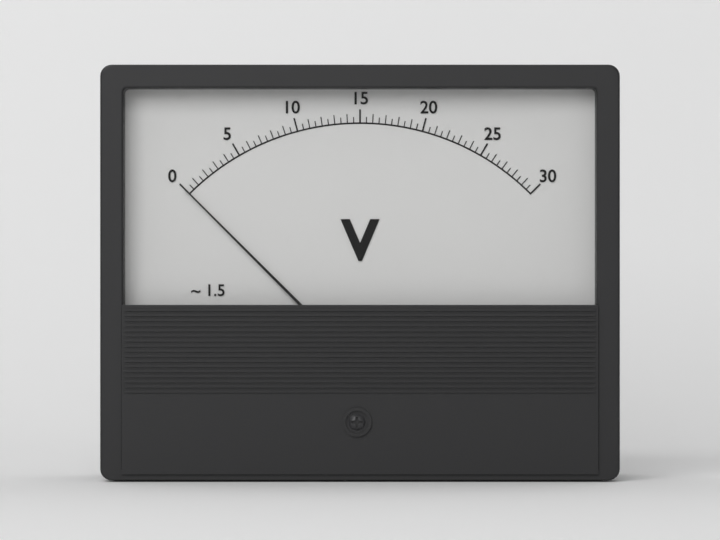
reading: 0.0 V
